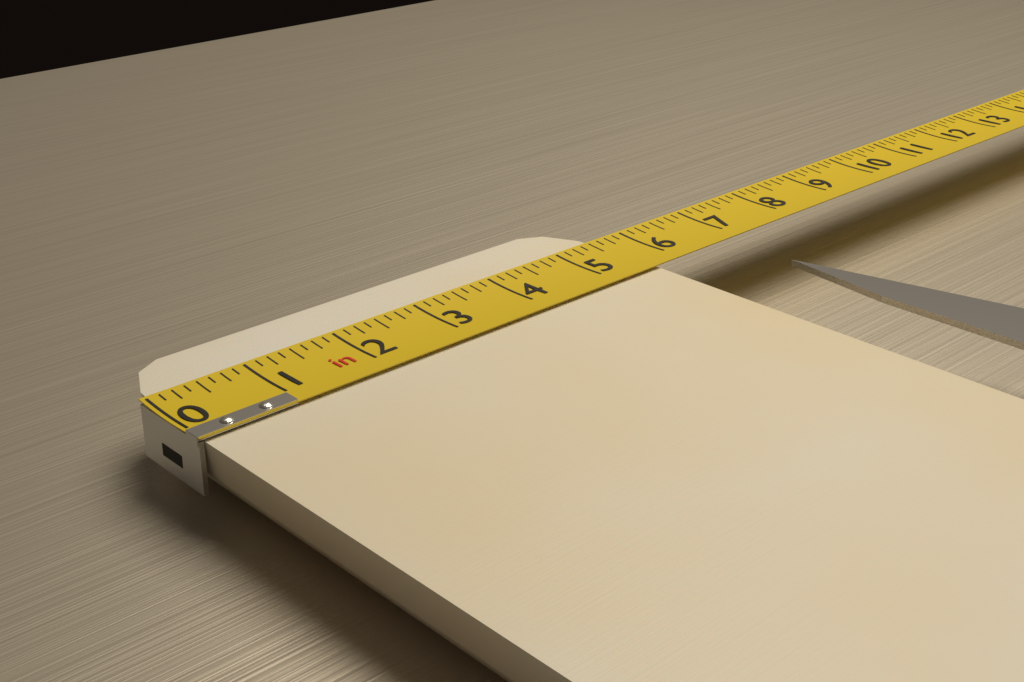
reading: 5.625 in
